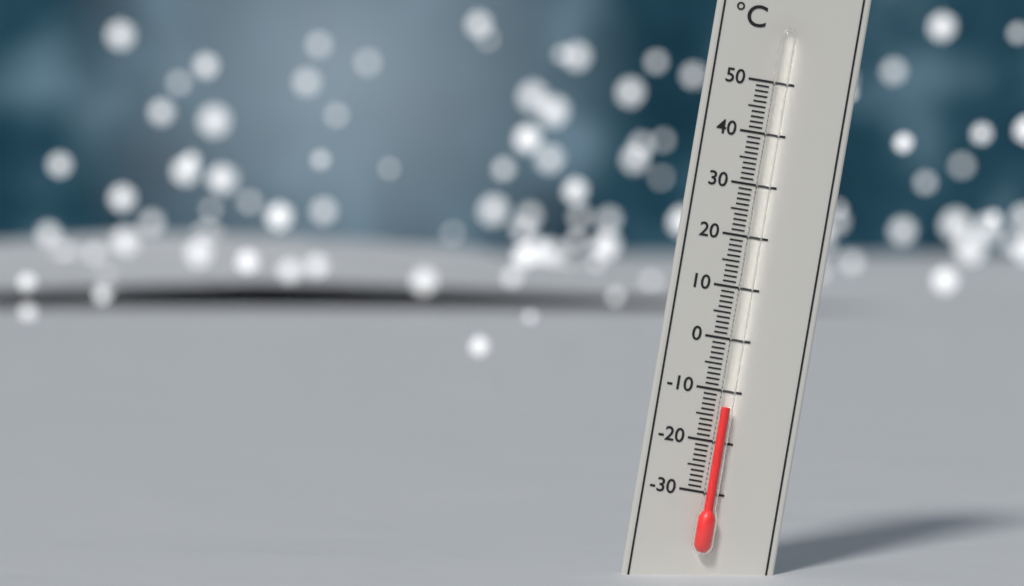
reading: -13 °C
